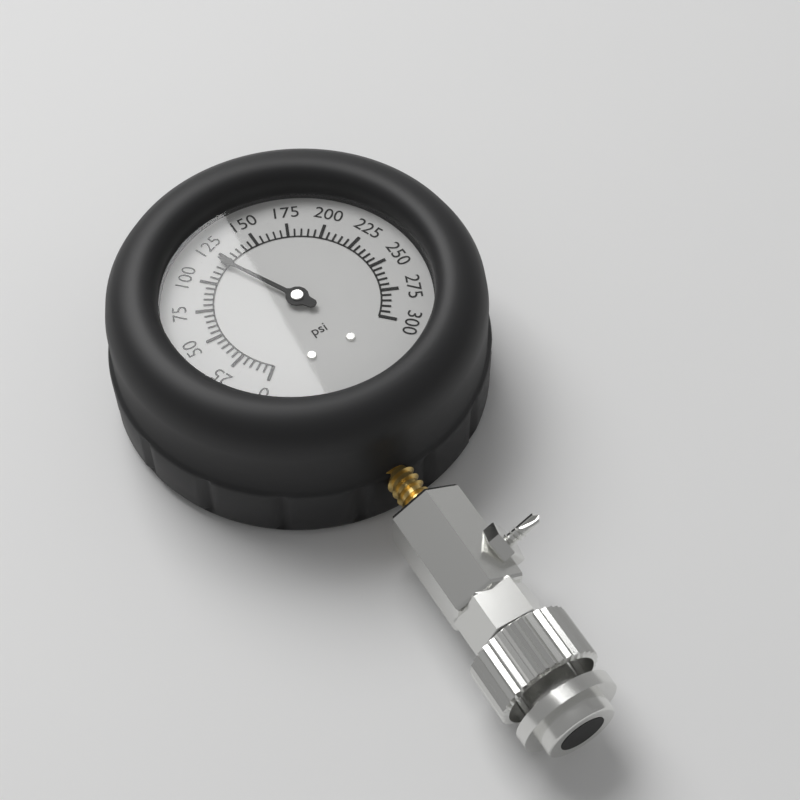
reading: 120 psi
